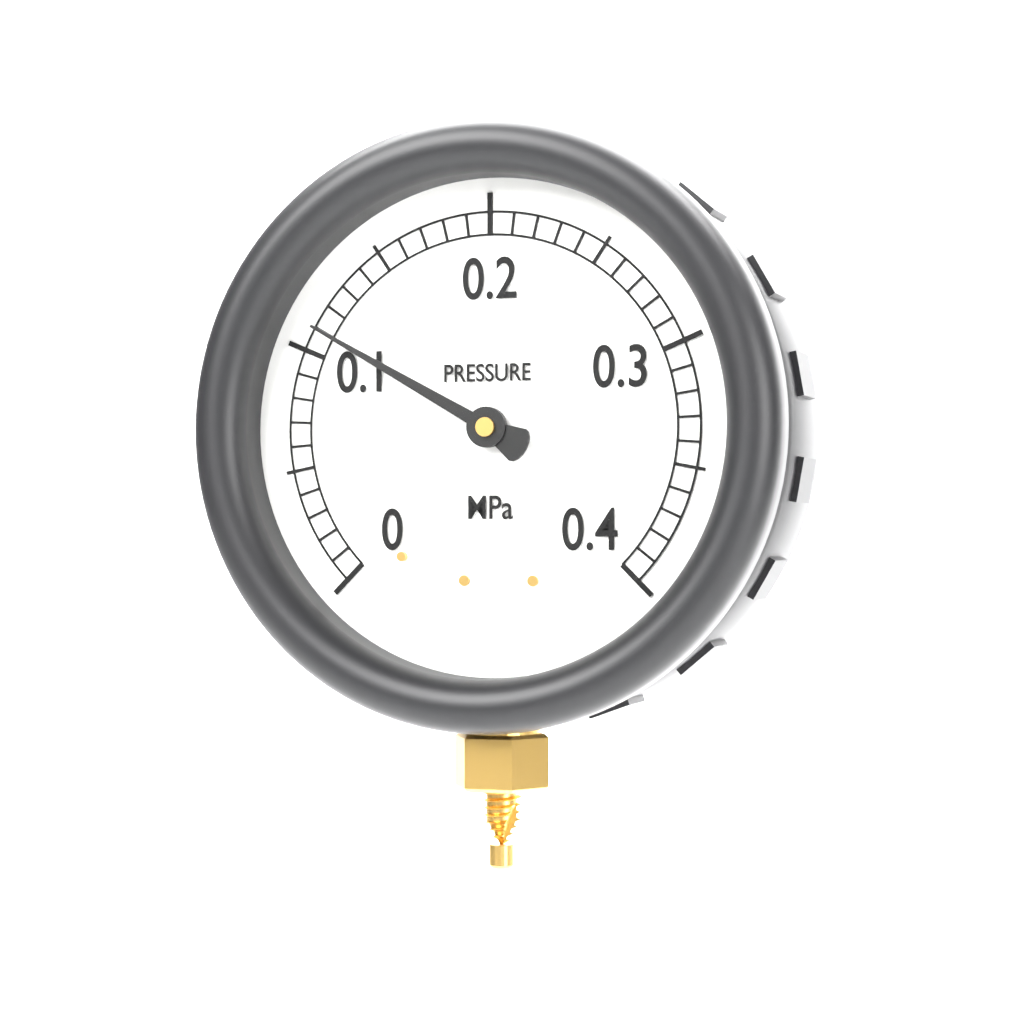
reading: 0.11 MPa
